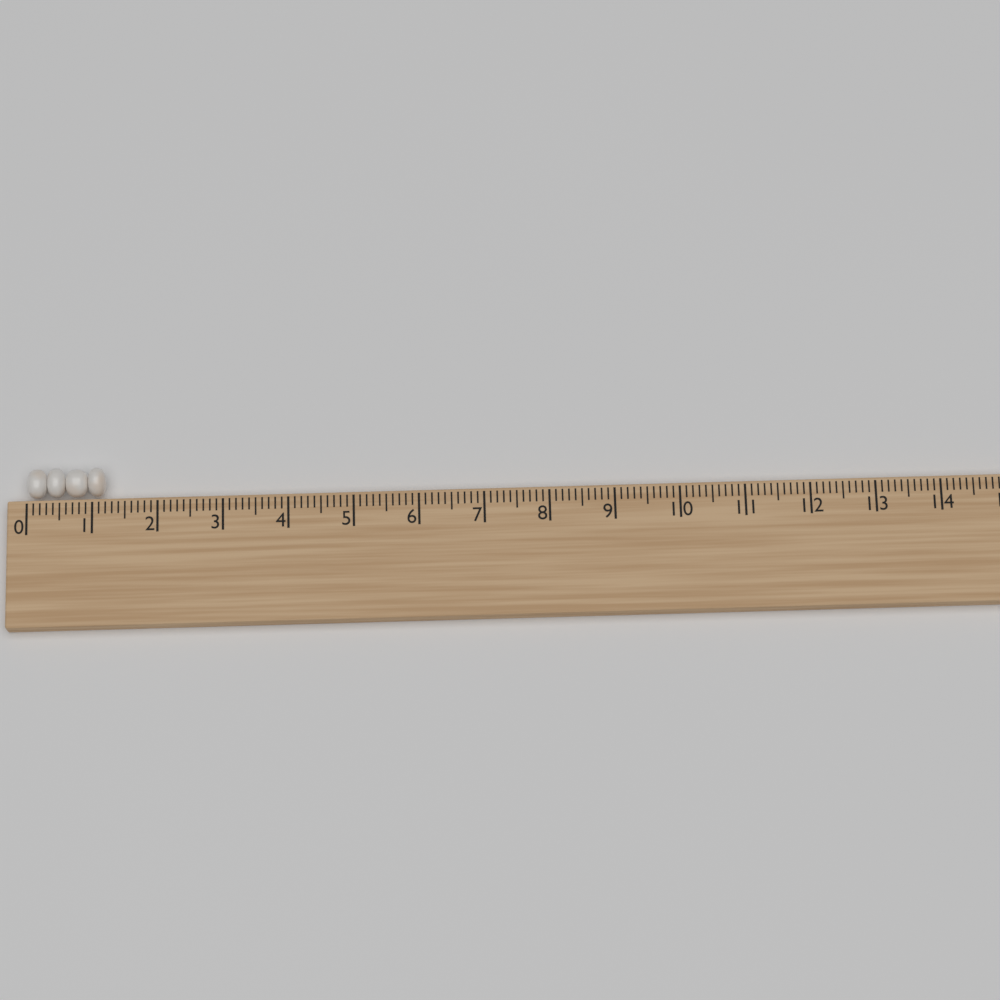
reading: 1.2 (no unit)
